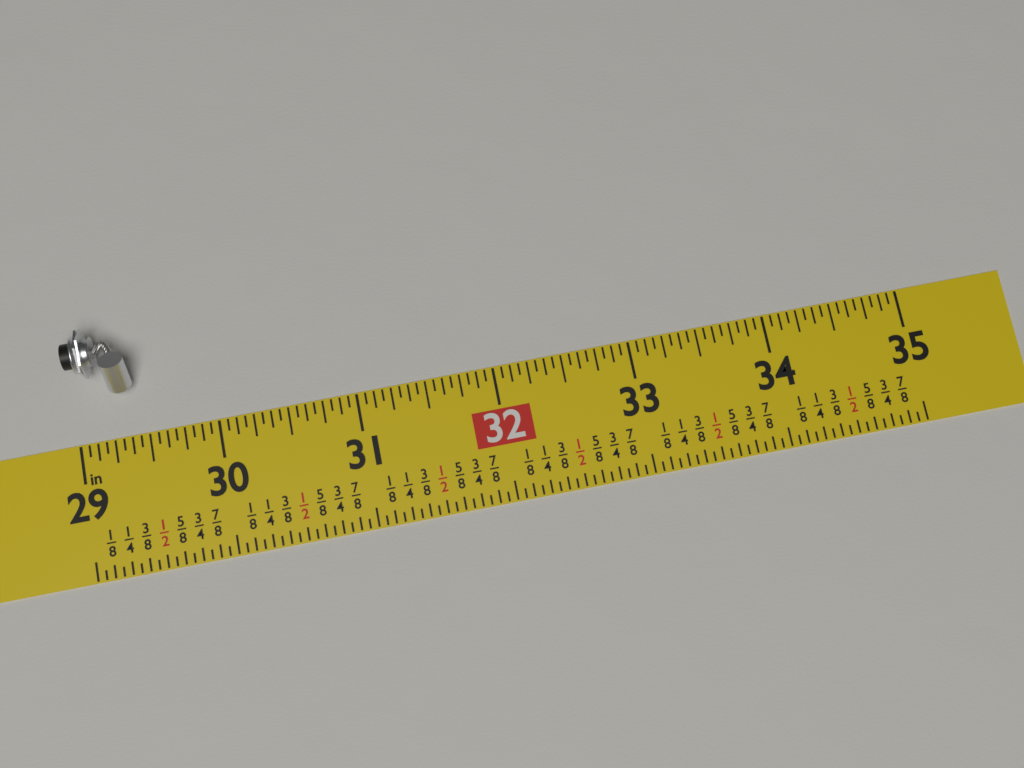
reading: 29.4375 in
